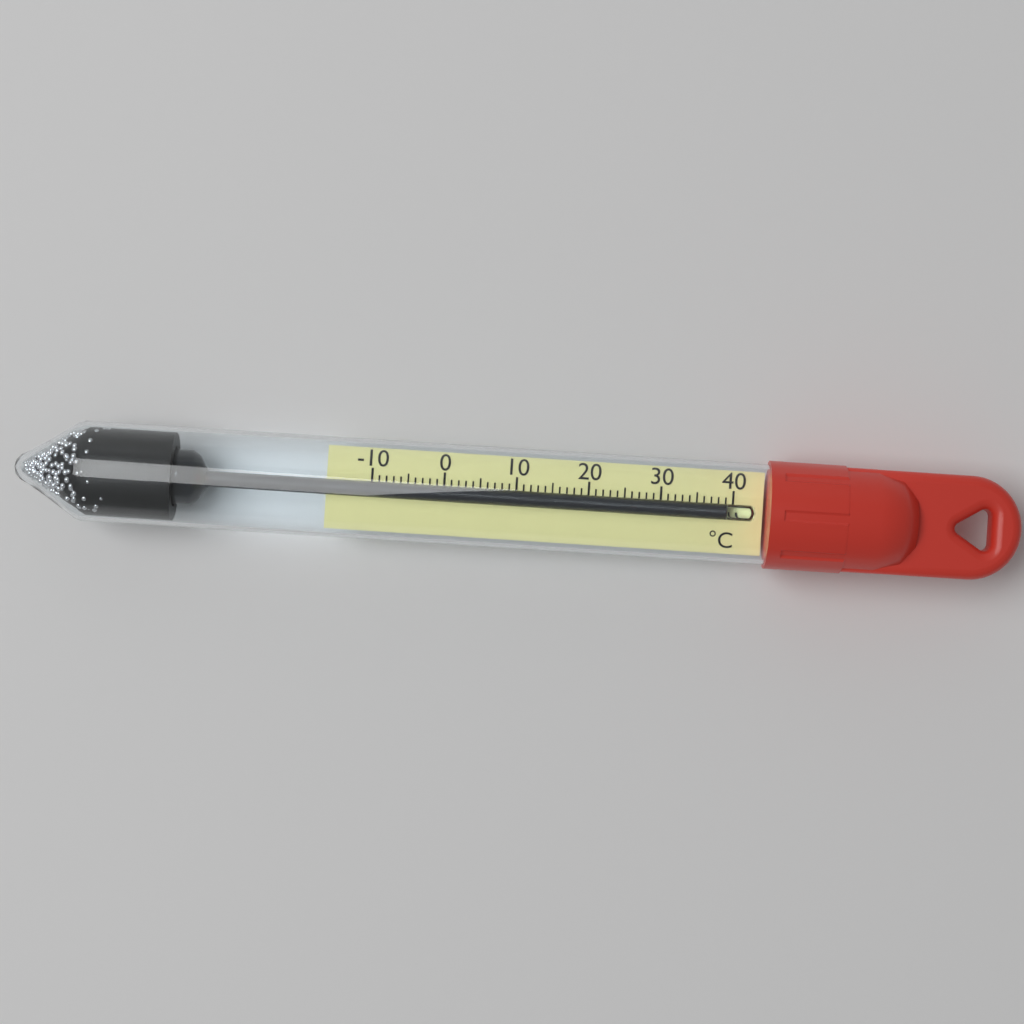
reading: 39 °C
